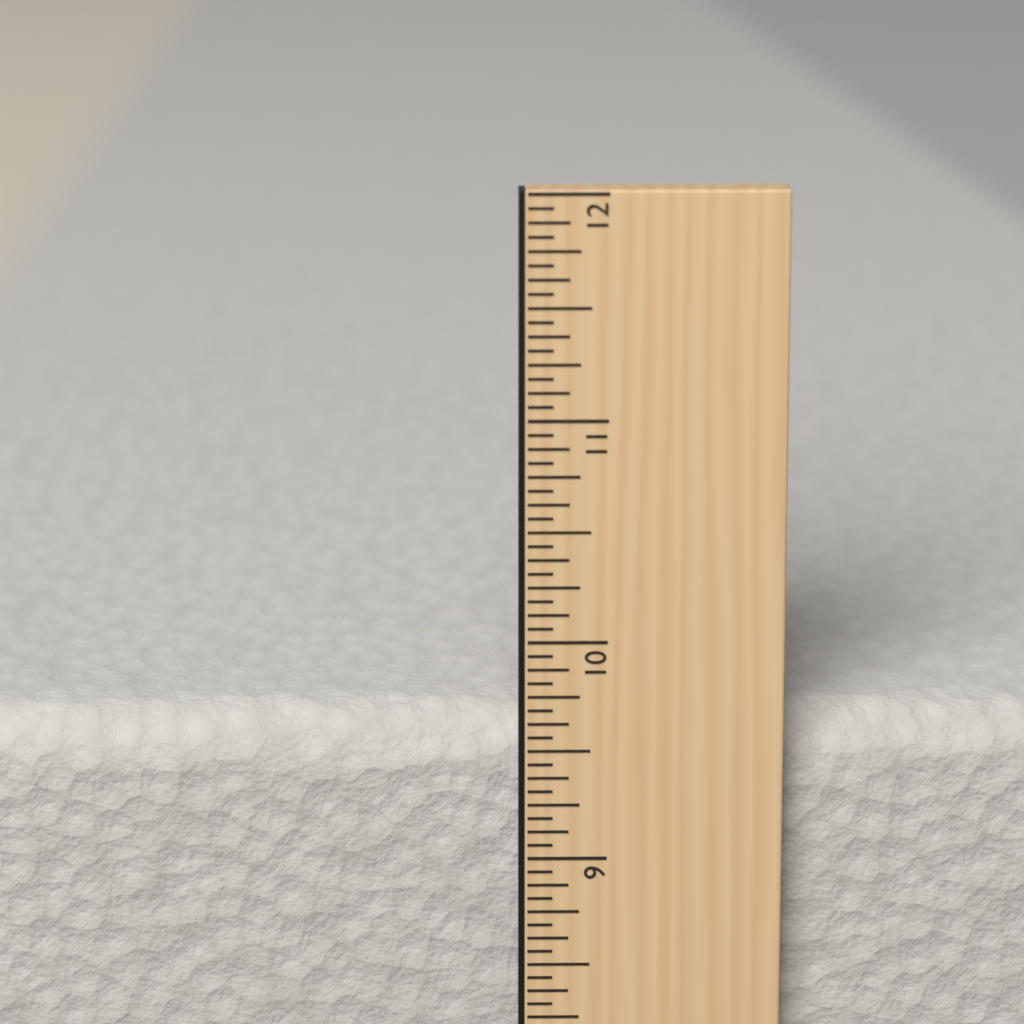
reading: 9.6250 in
